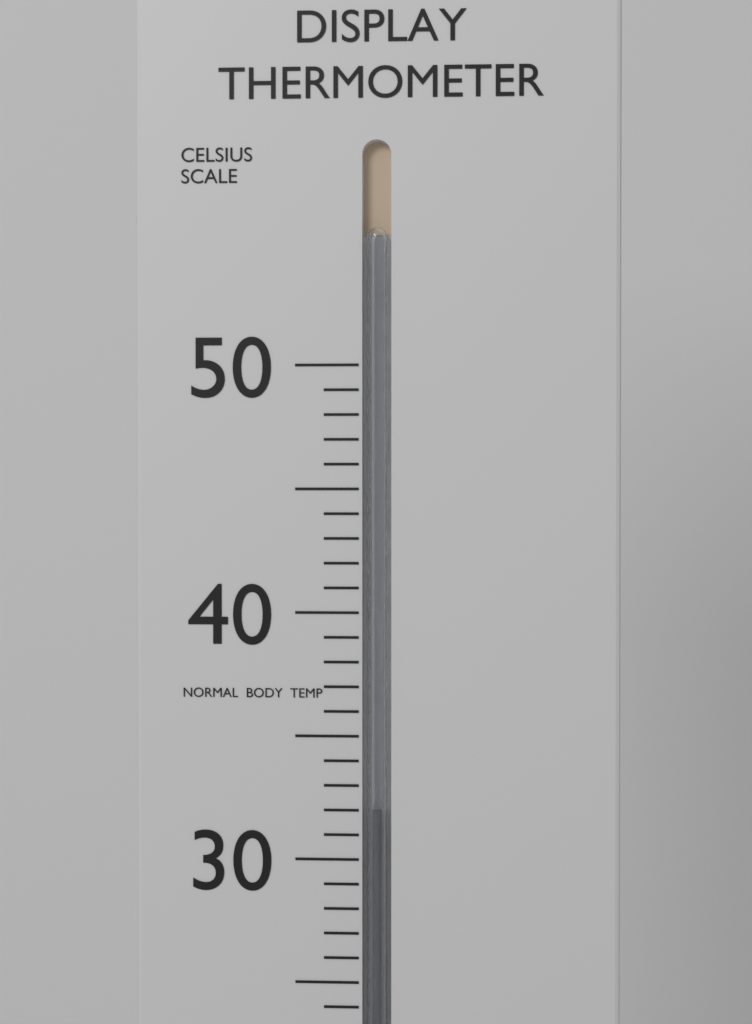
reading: 32 °C
